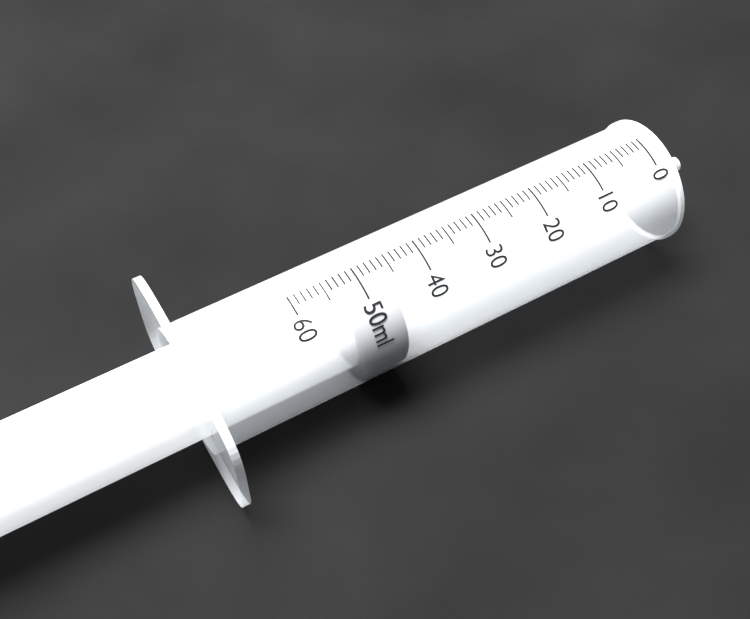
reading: 46 ml
